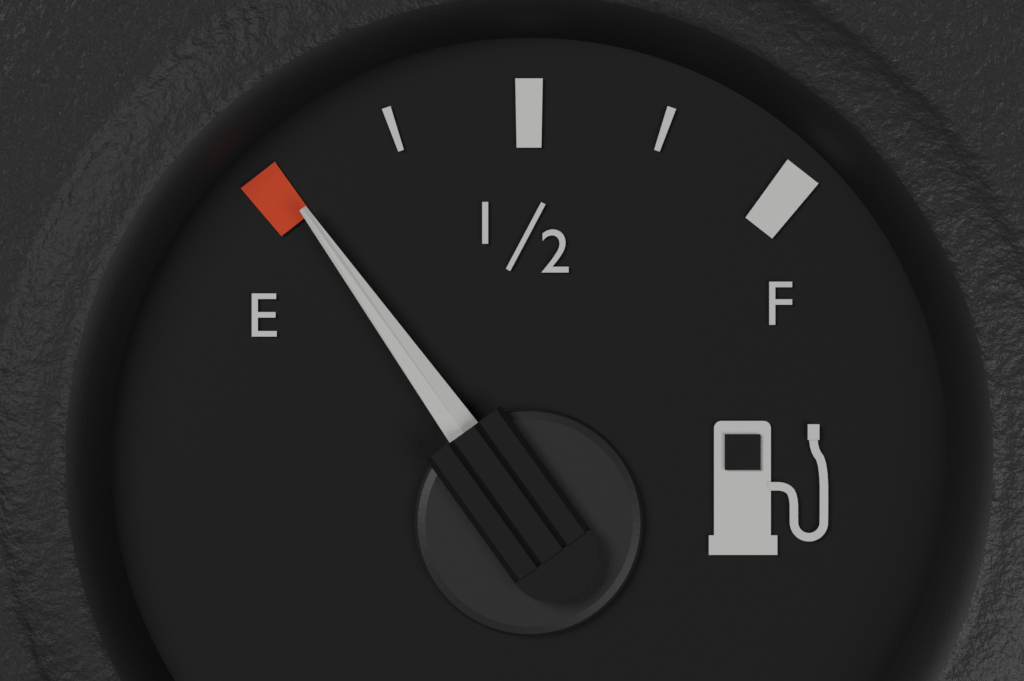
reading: 0.03 (no unit)
